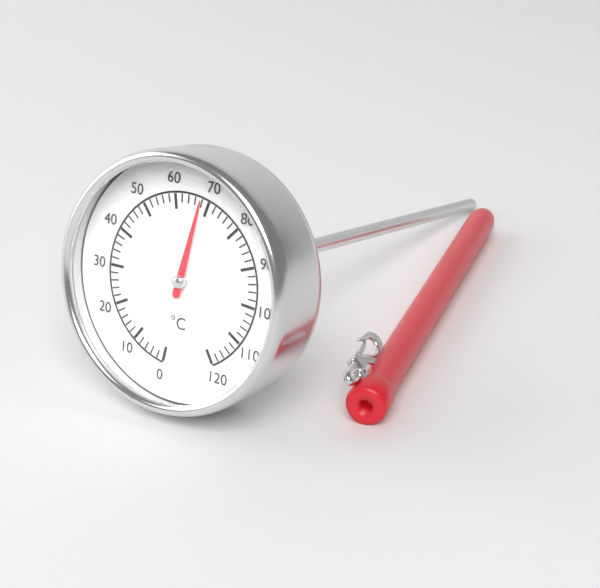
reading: 68 °C
